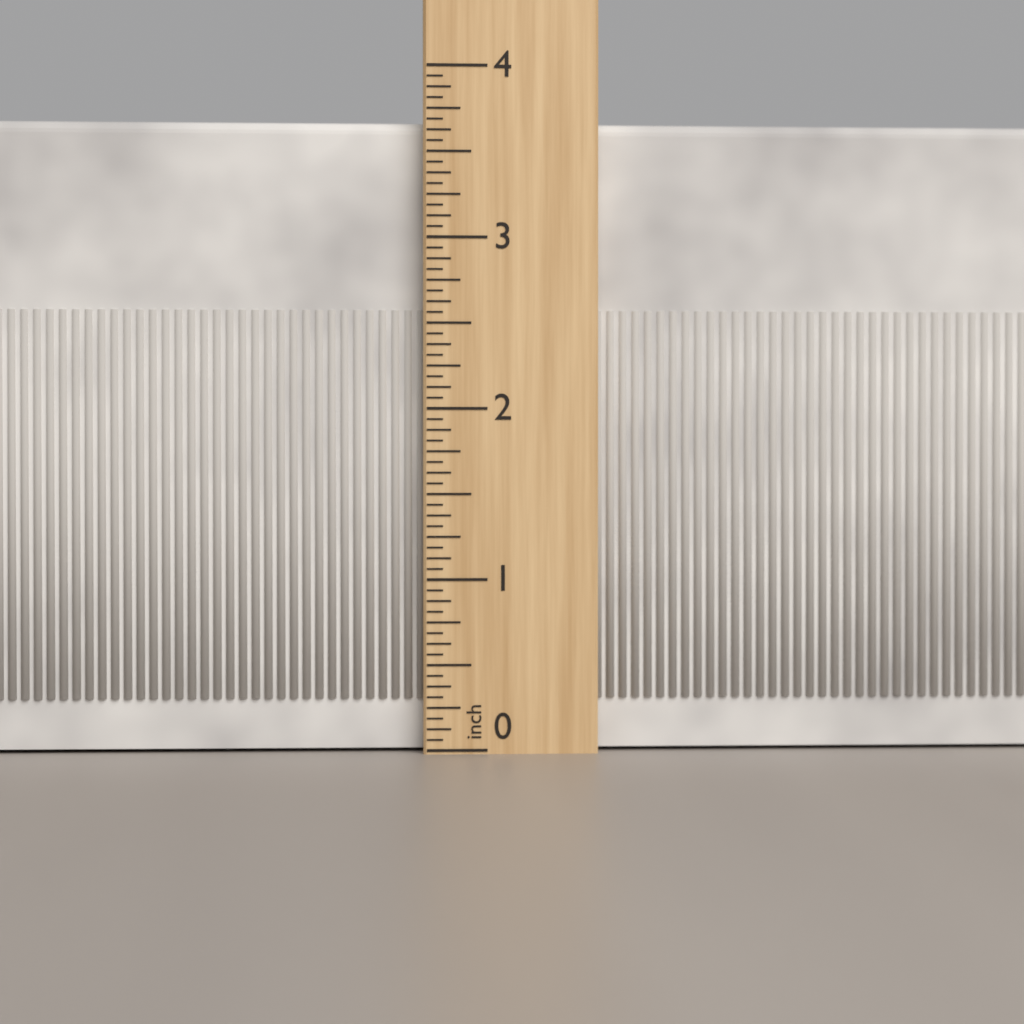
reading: 3.6875 inch
